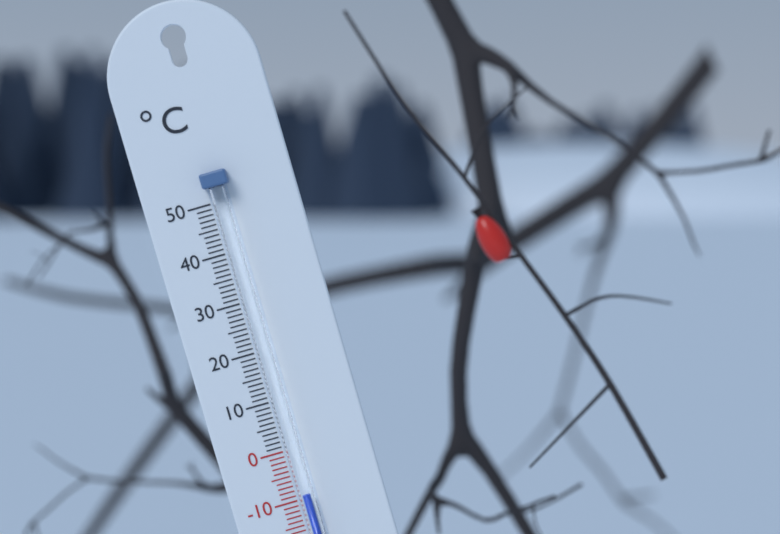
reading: -9 °C
